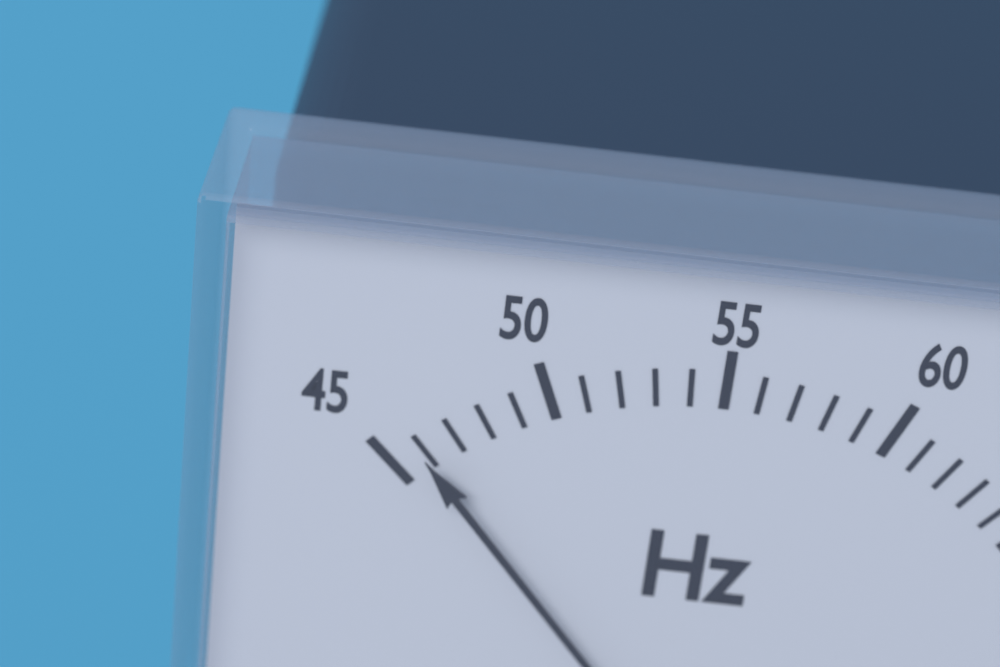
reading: 46 Hz
